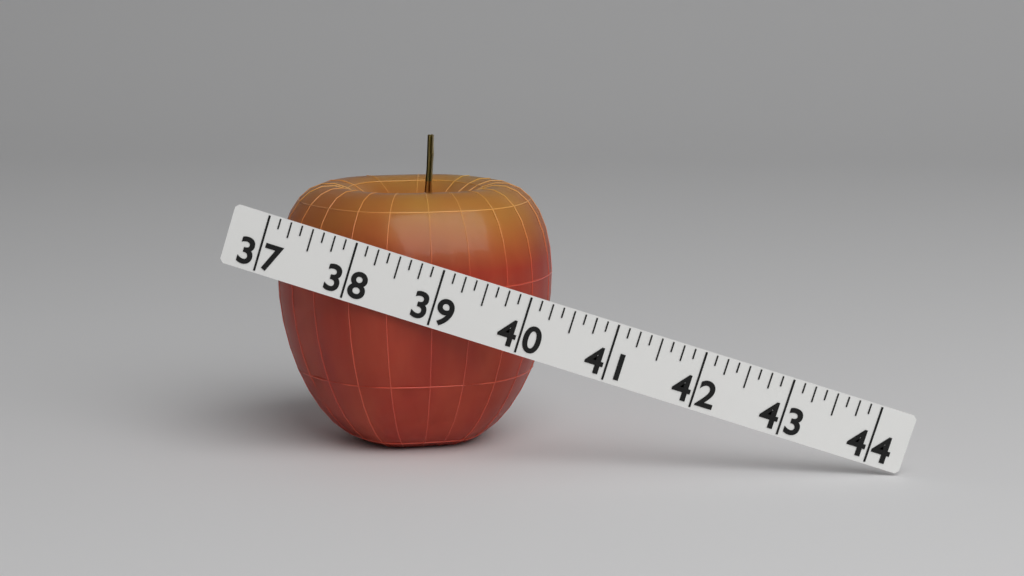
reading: 40.250 (no unit)
